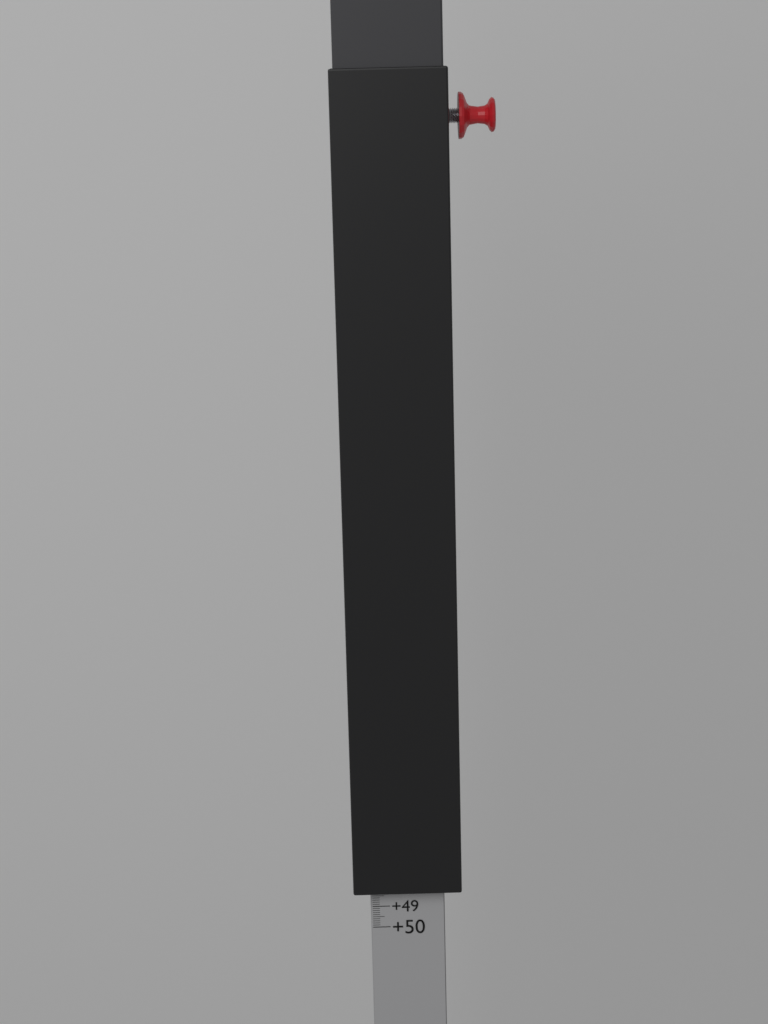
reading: 48.2 (no unit)
